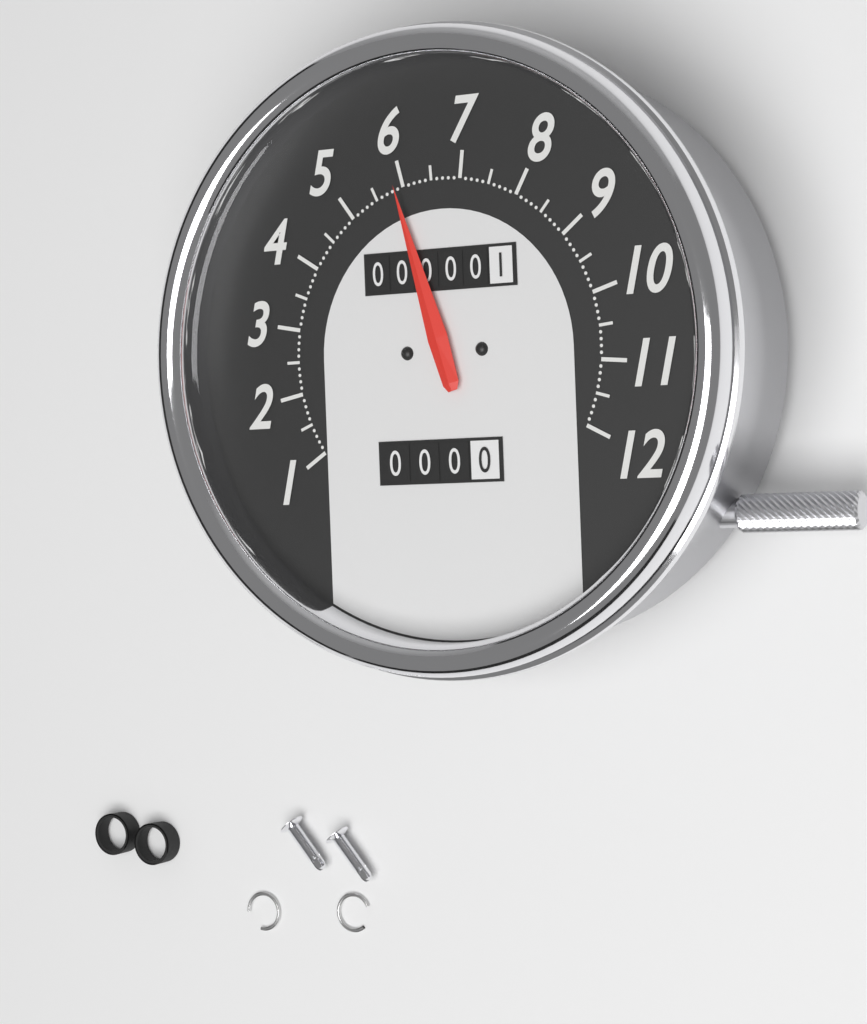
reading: 5.9 (no unit)
